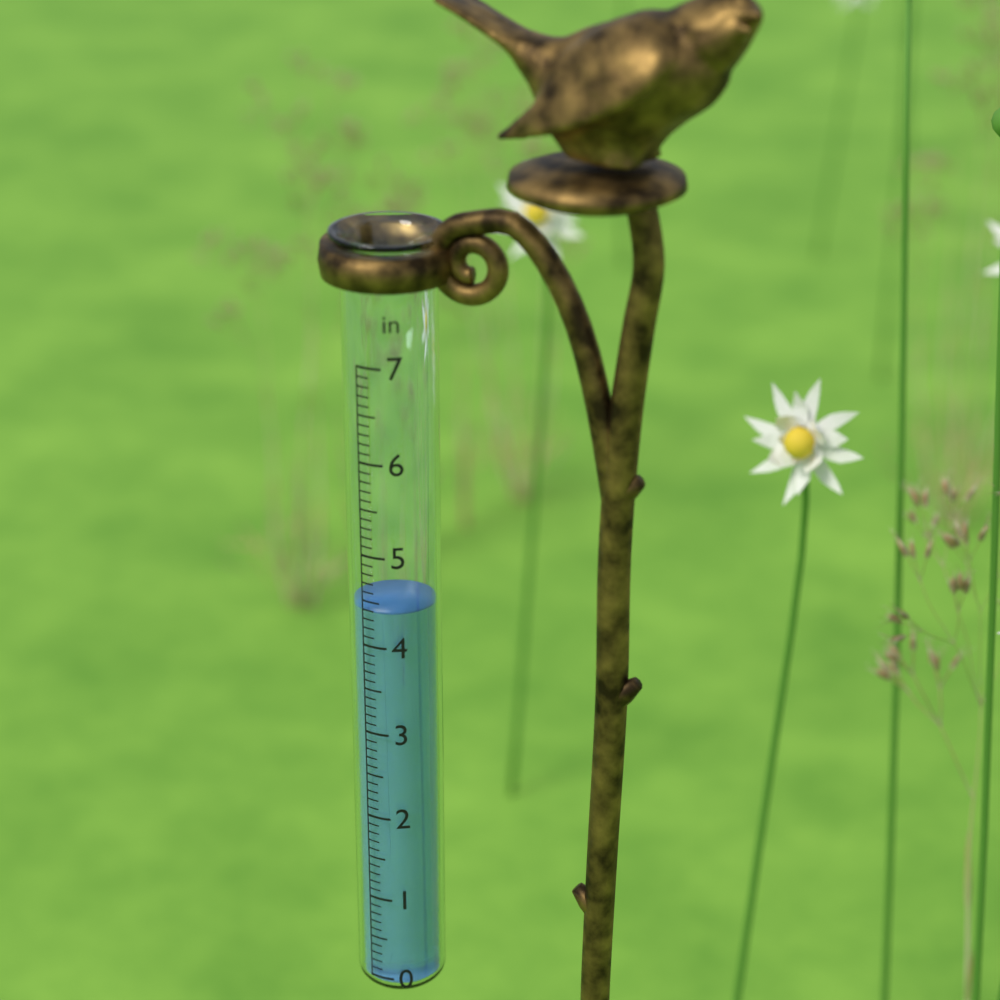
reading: 4.4 in
